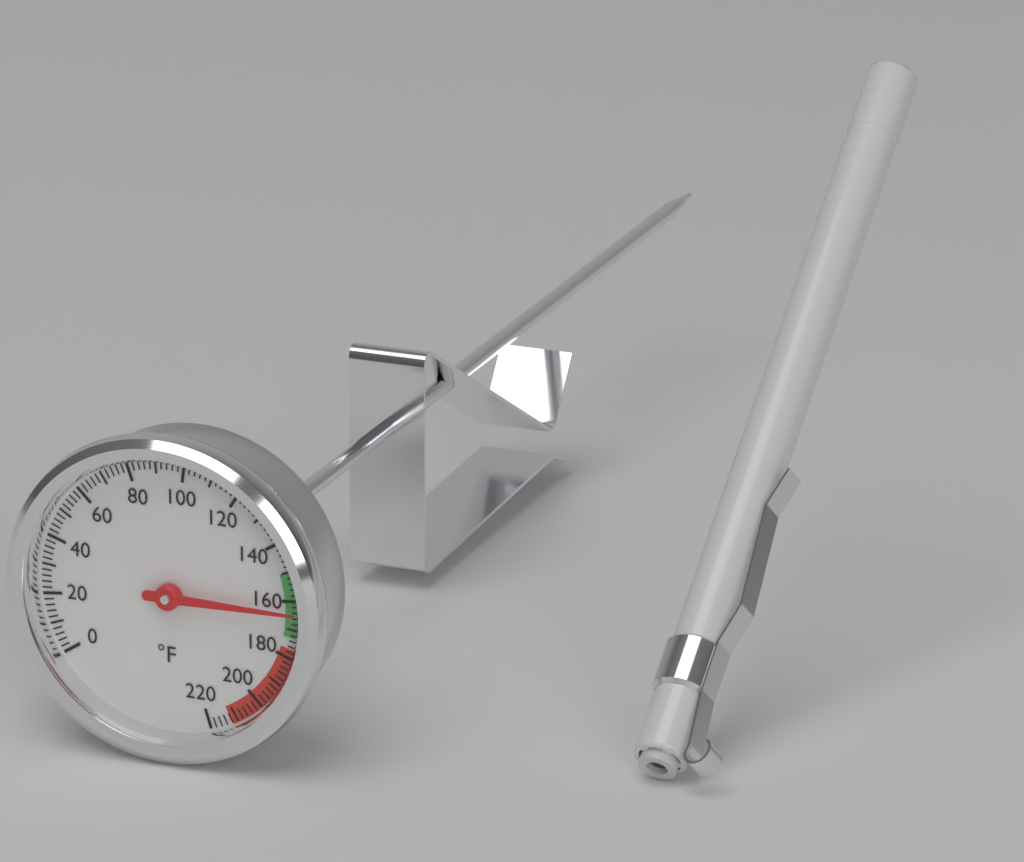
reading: 164 °F
